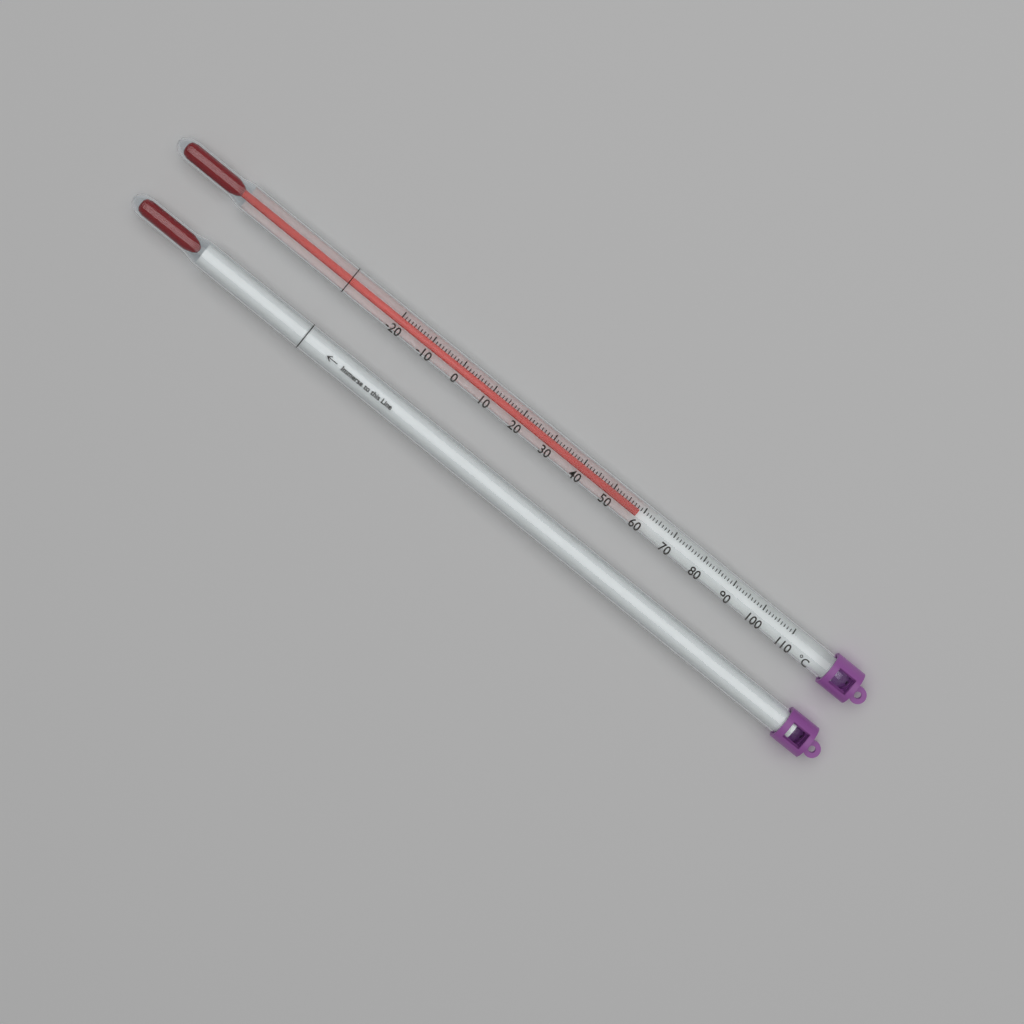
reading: 59 °C
